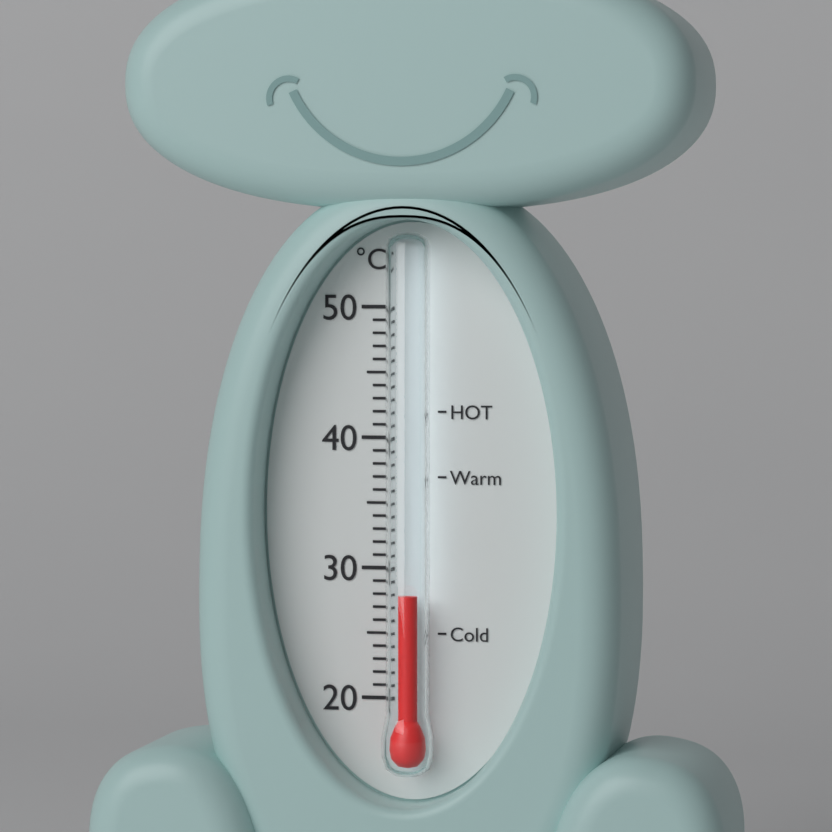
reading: 28 °C
